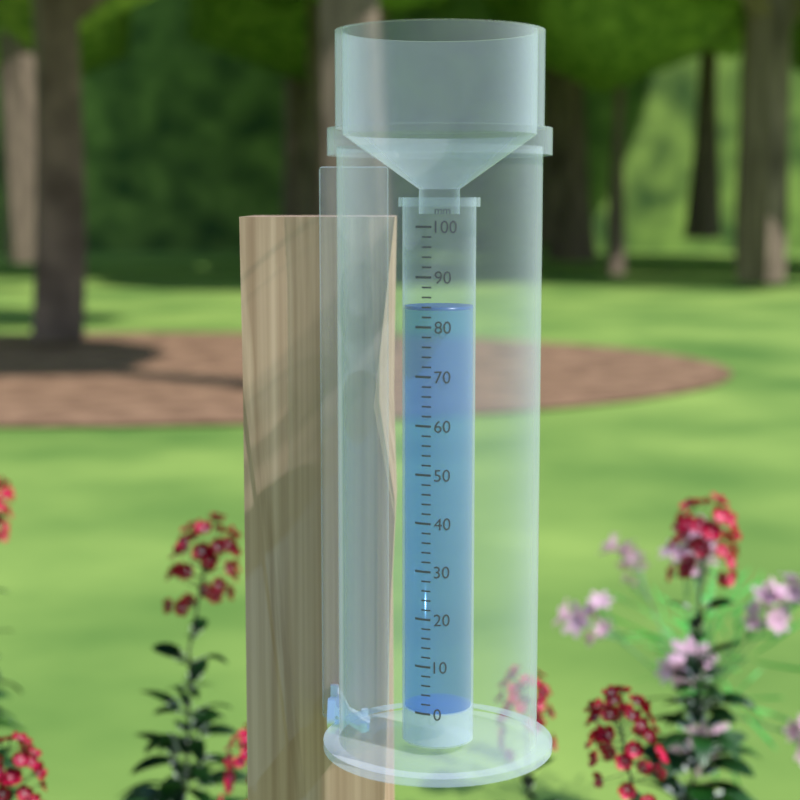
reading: 84 mm
